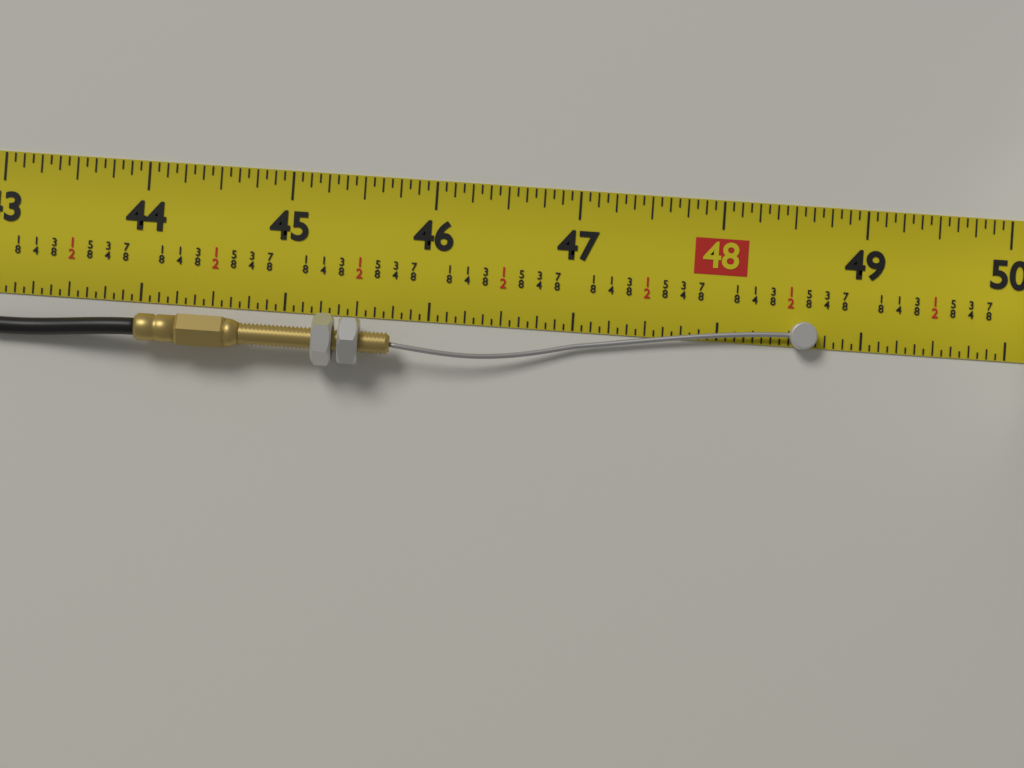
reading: 48.6875 in
